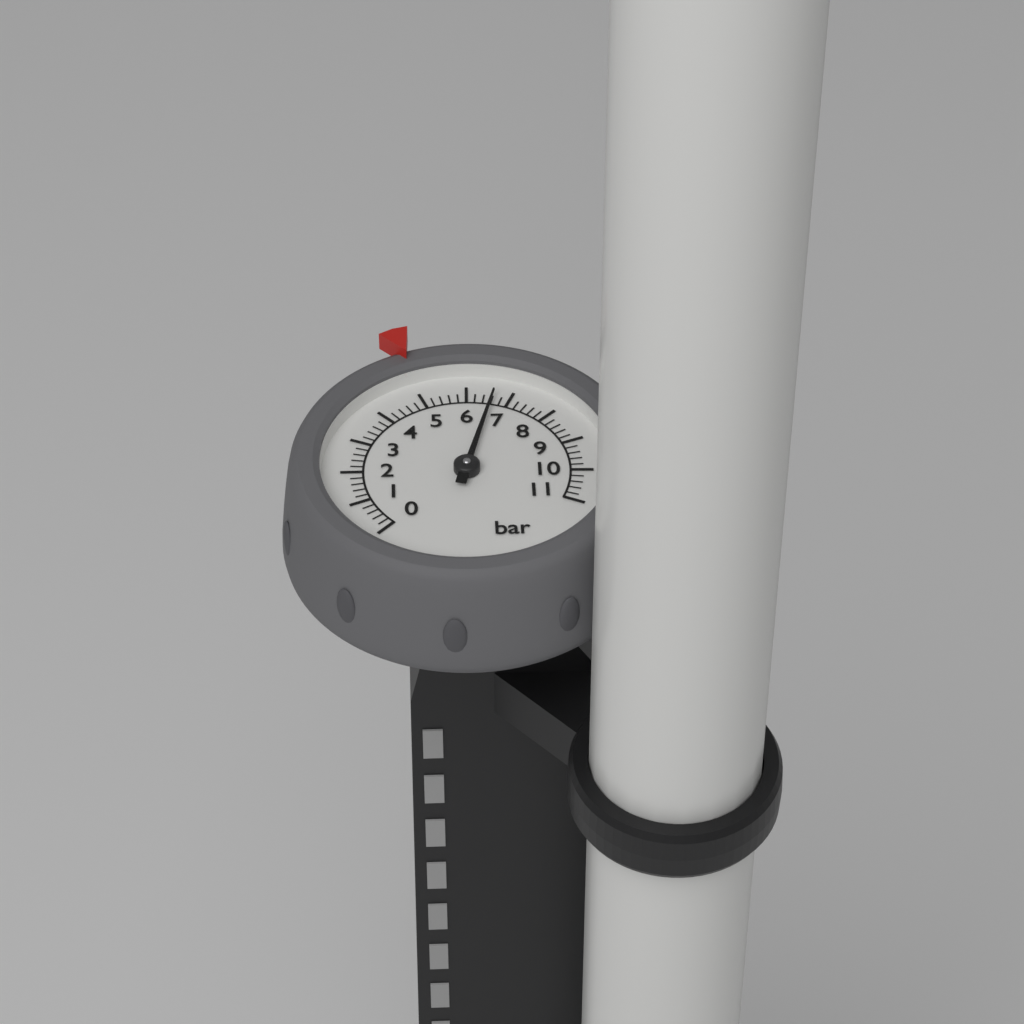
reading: 6.6 bar
